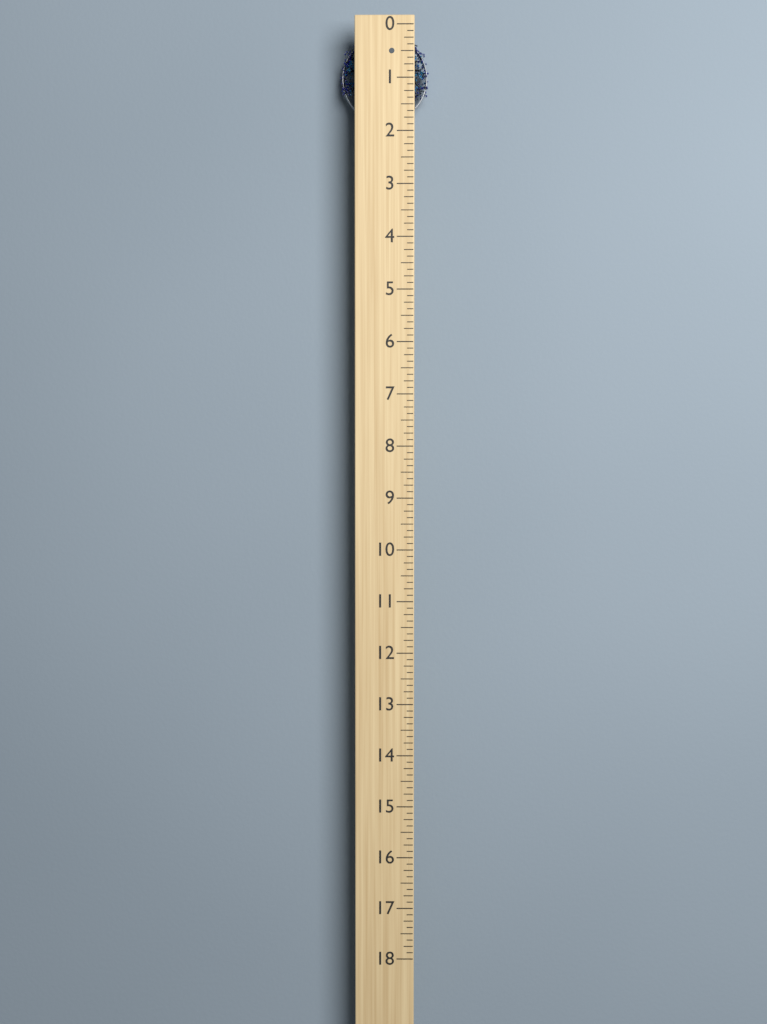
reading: 1.750 (no unit)
